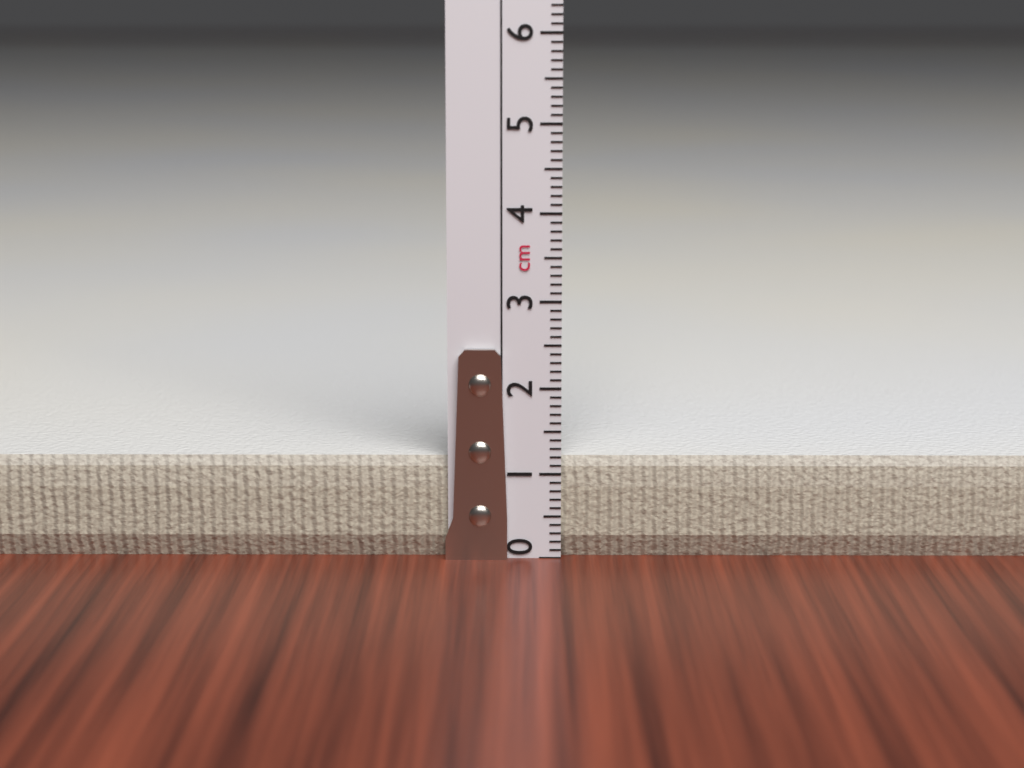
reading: 1.2 cm
